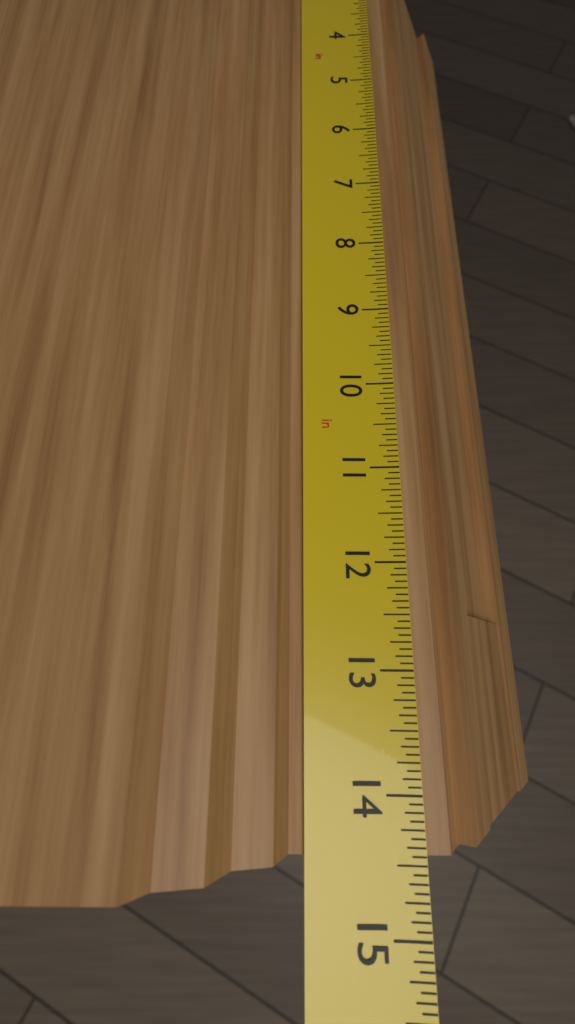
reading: 14.4375 in
